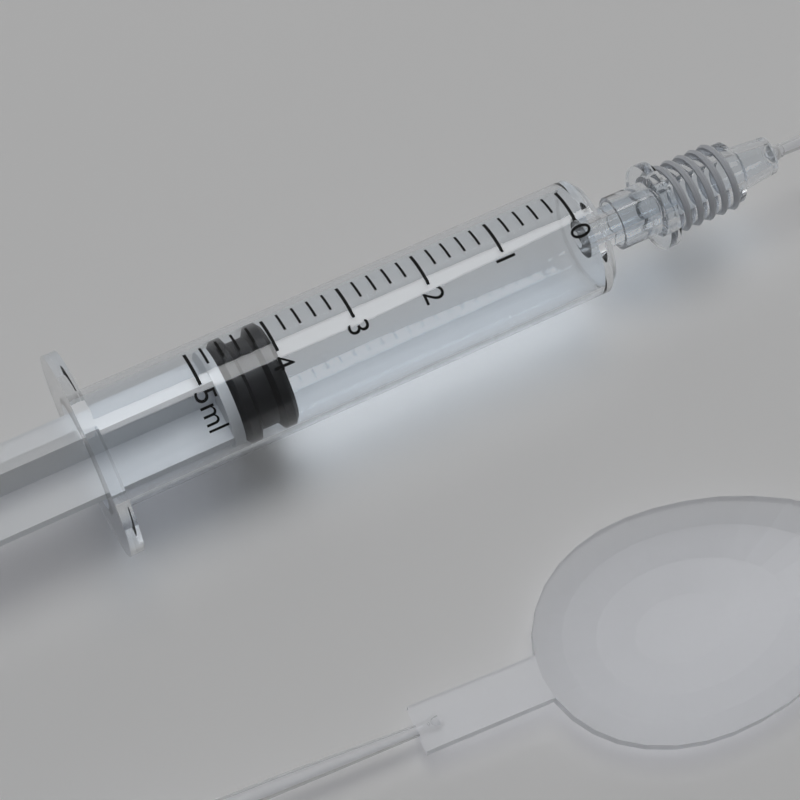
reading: 4.0 ml
